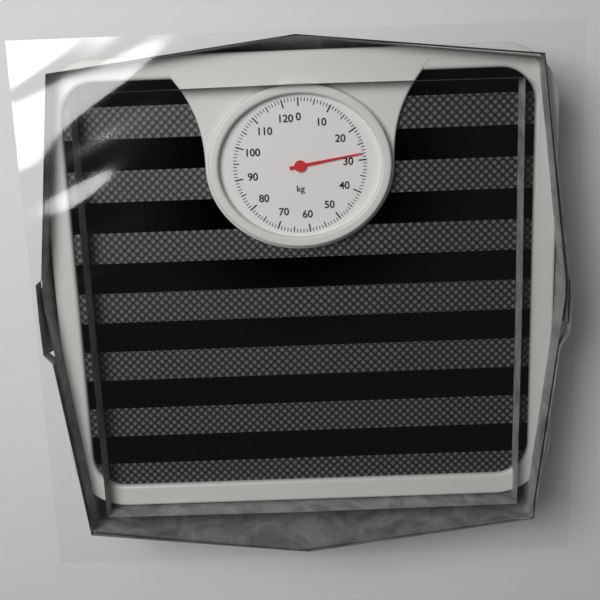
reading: 28 kg
